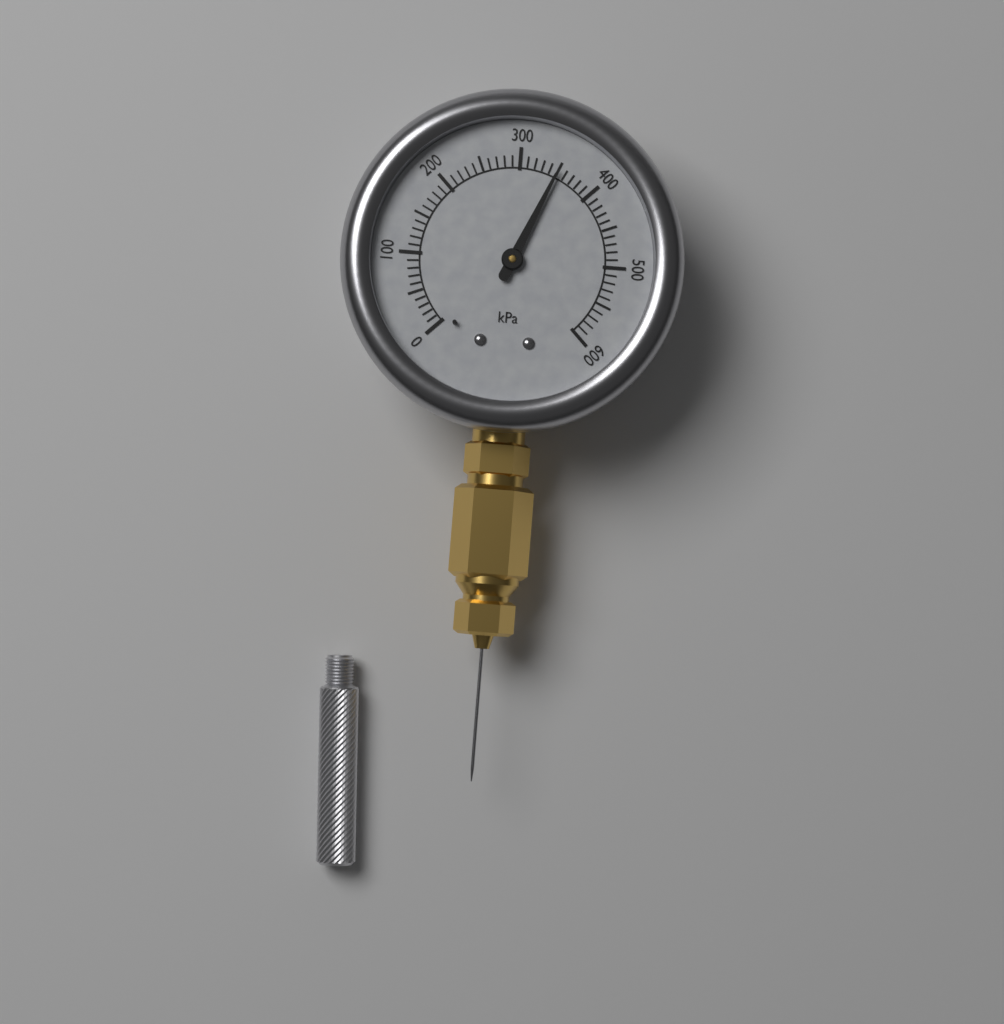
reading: 350 kPa
